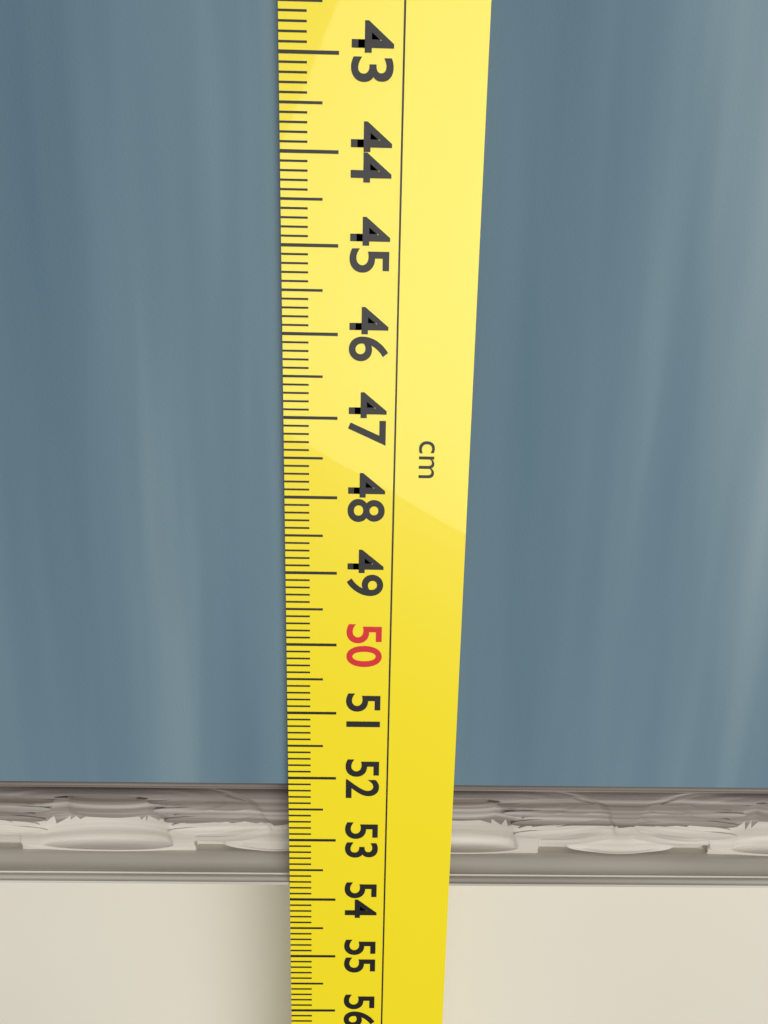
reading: 53.8 cm
